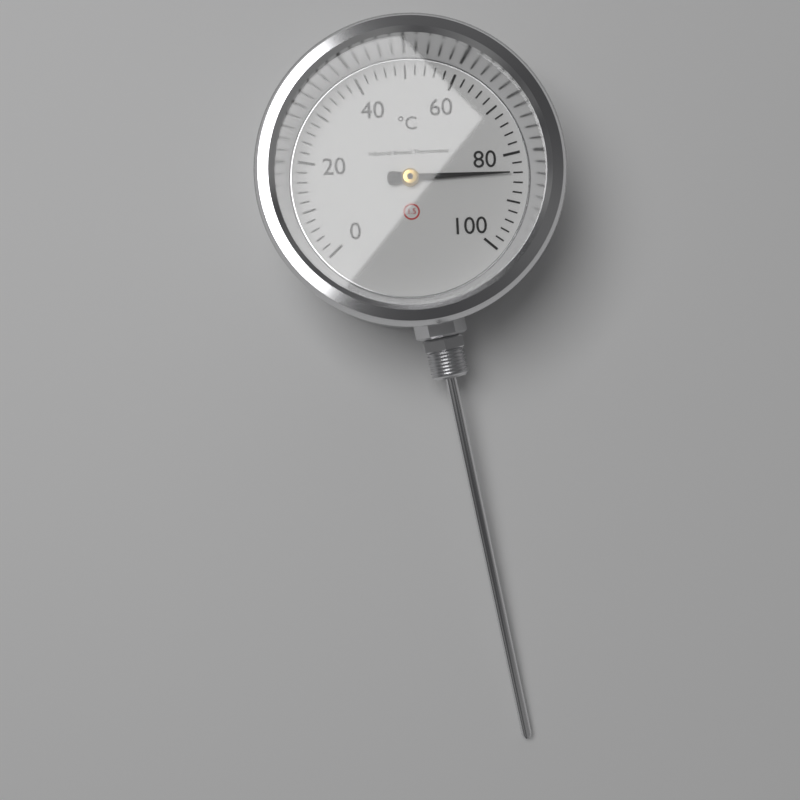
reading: 84 °C
